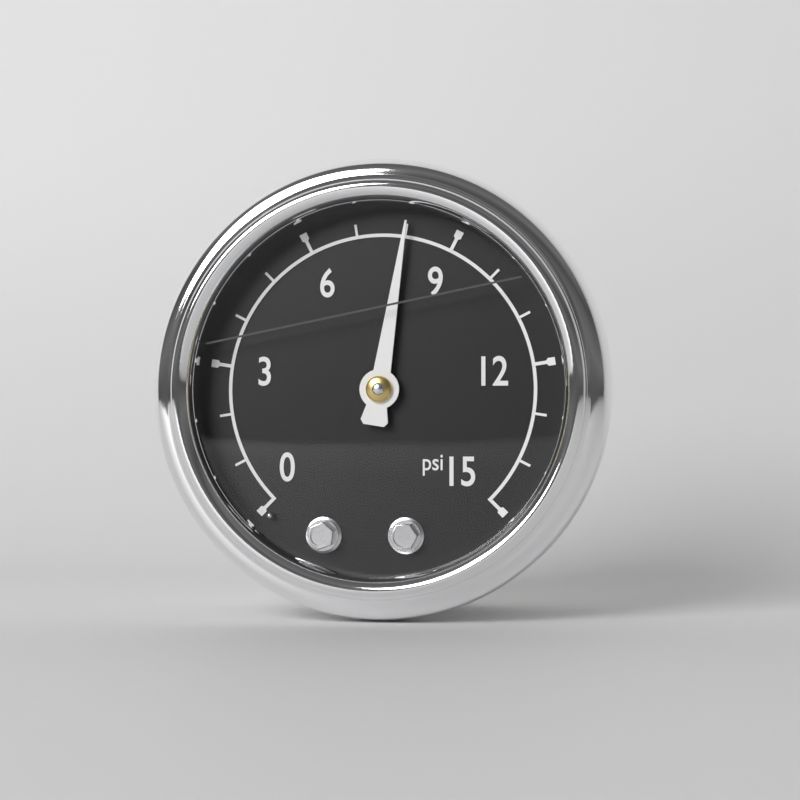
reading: 8 psi
